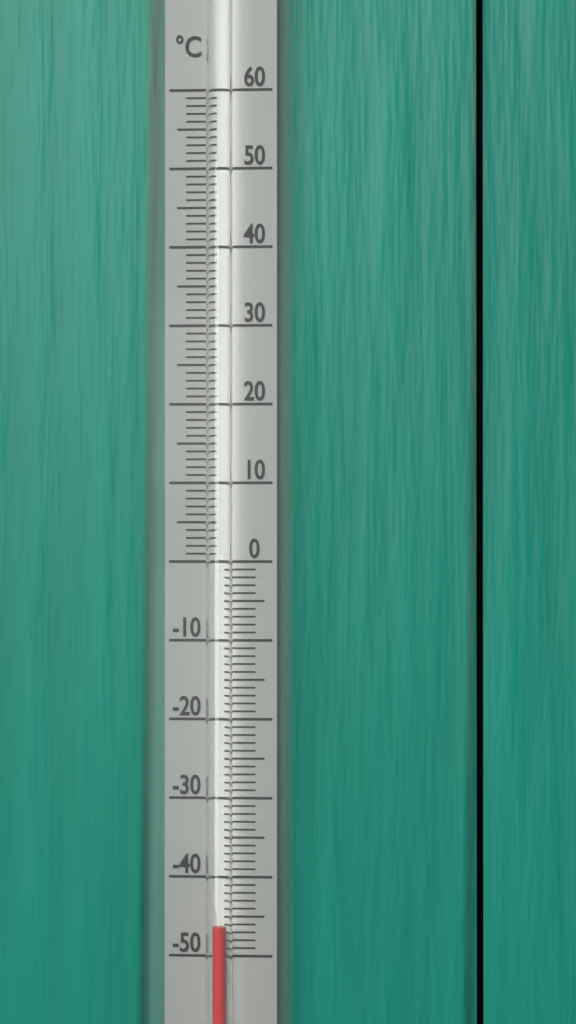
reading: -46 °C
